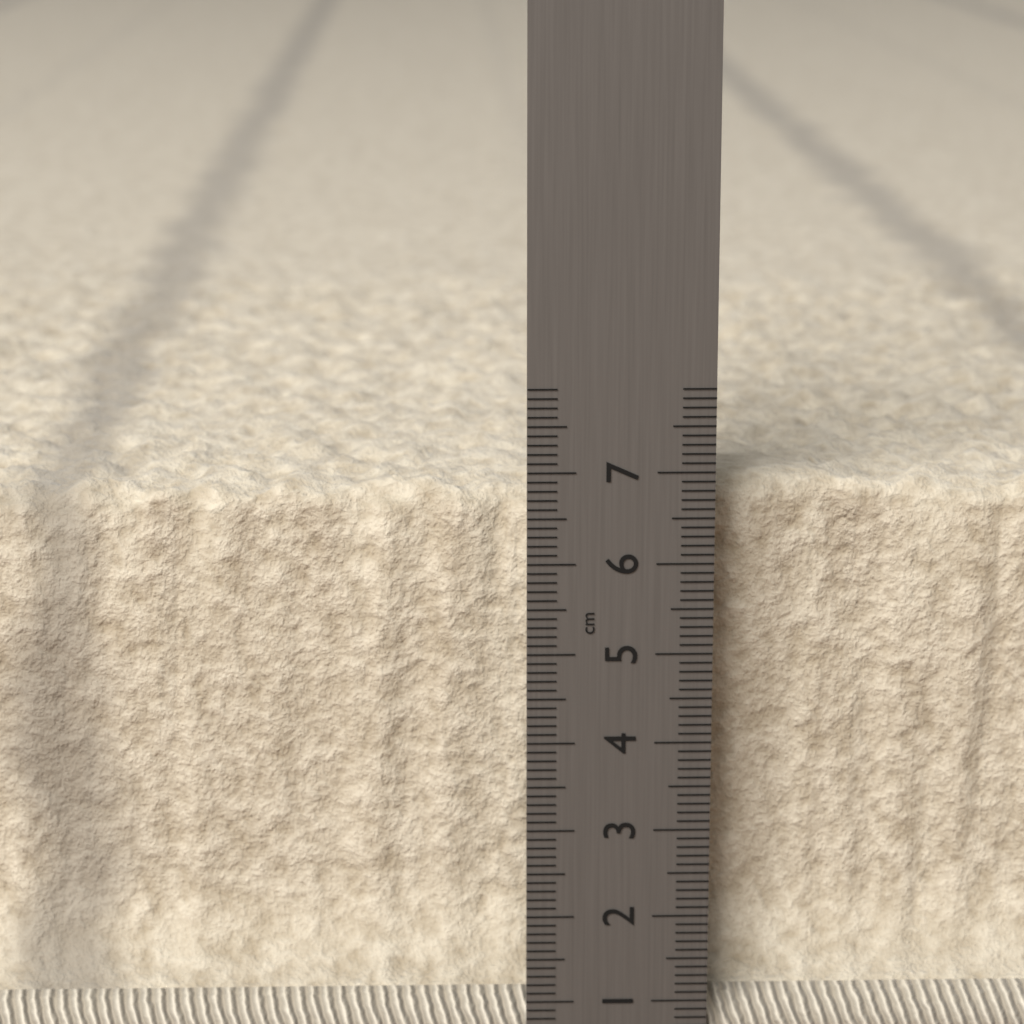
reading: 6.8 cm
